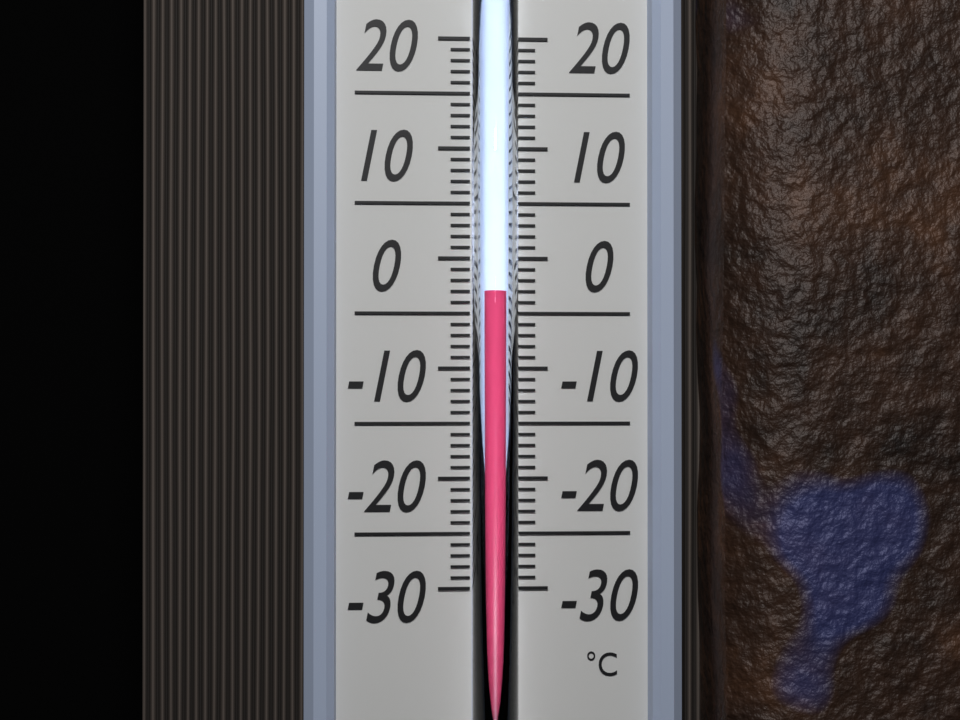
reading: -3 °C
